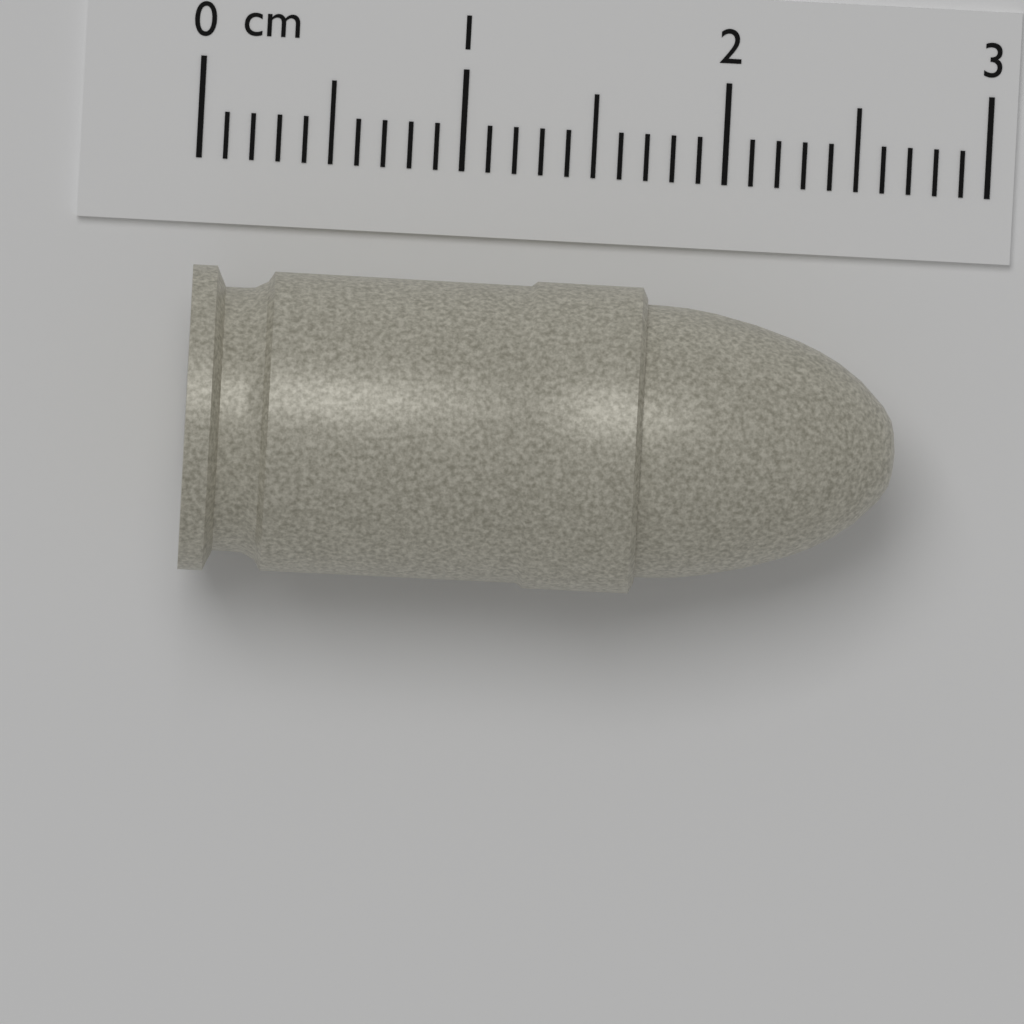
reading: 2.7 cm
